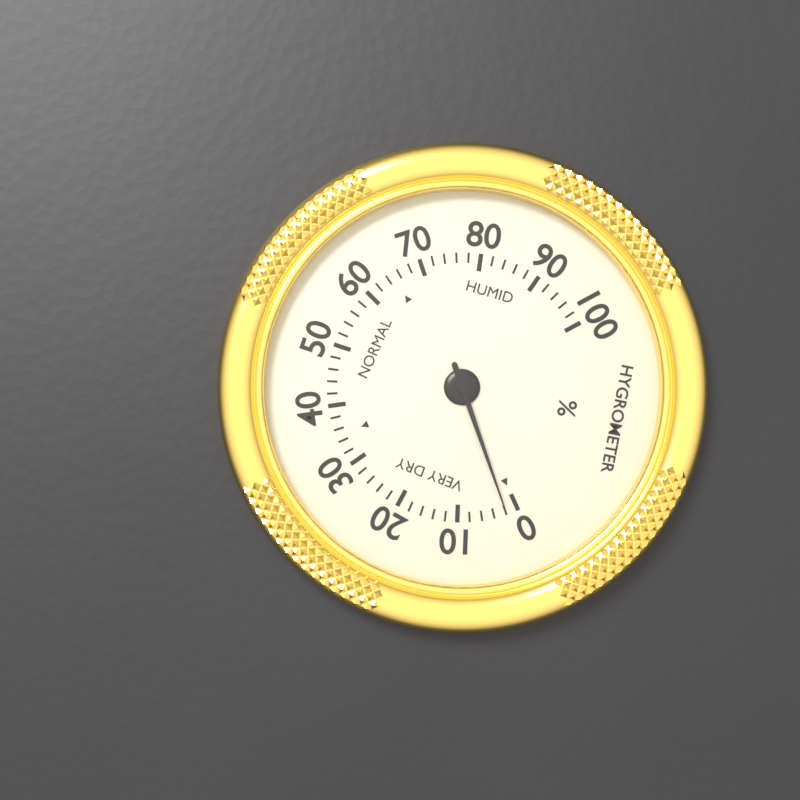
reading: 2 %
